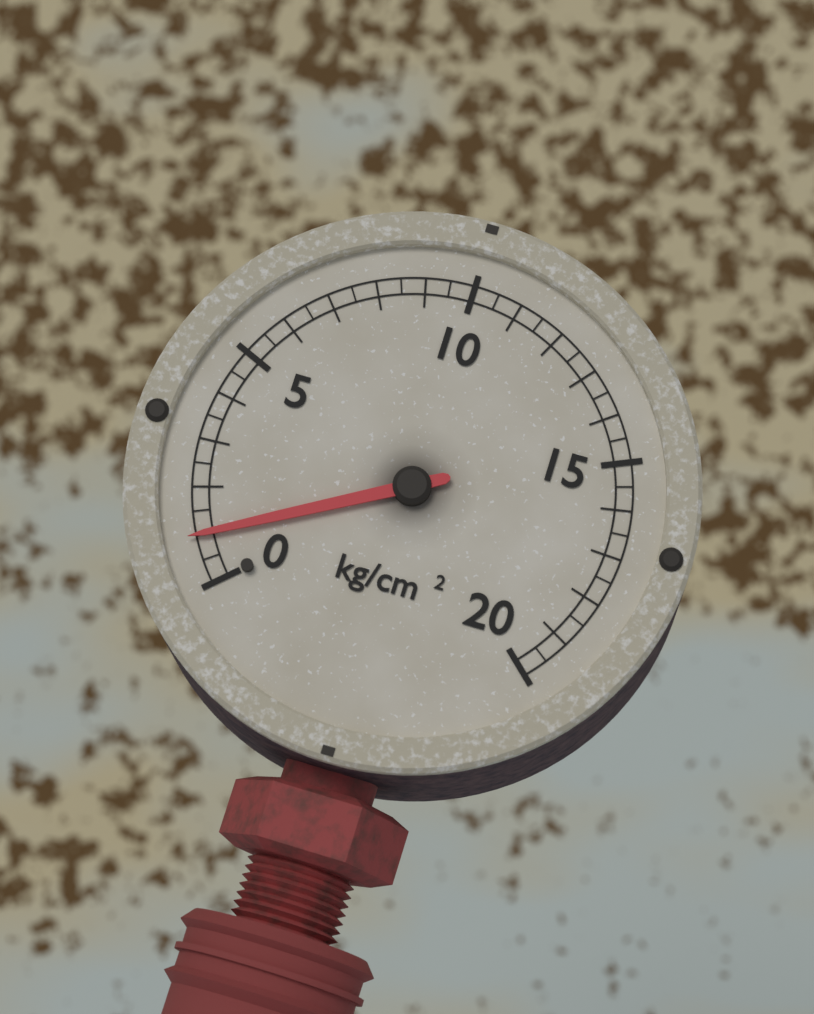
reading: 1.0 kg/cm²
